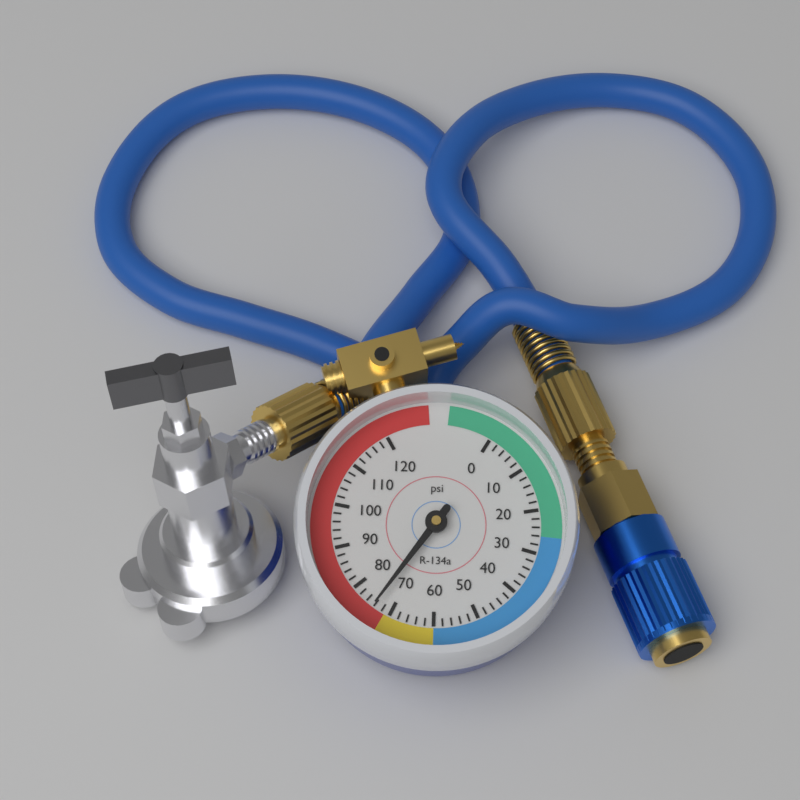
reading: 74 psi
